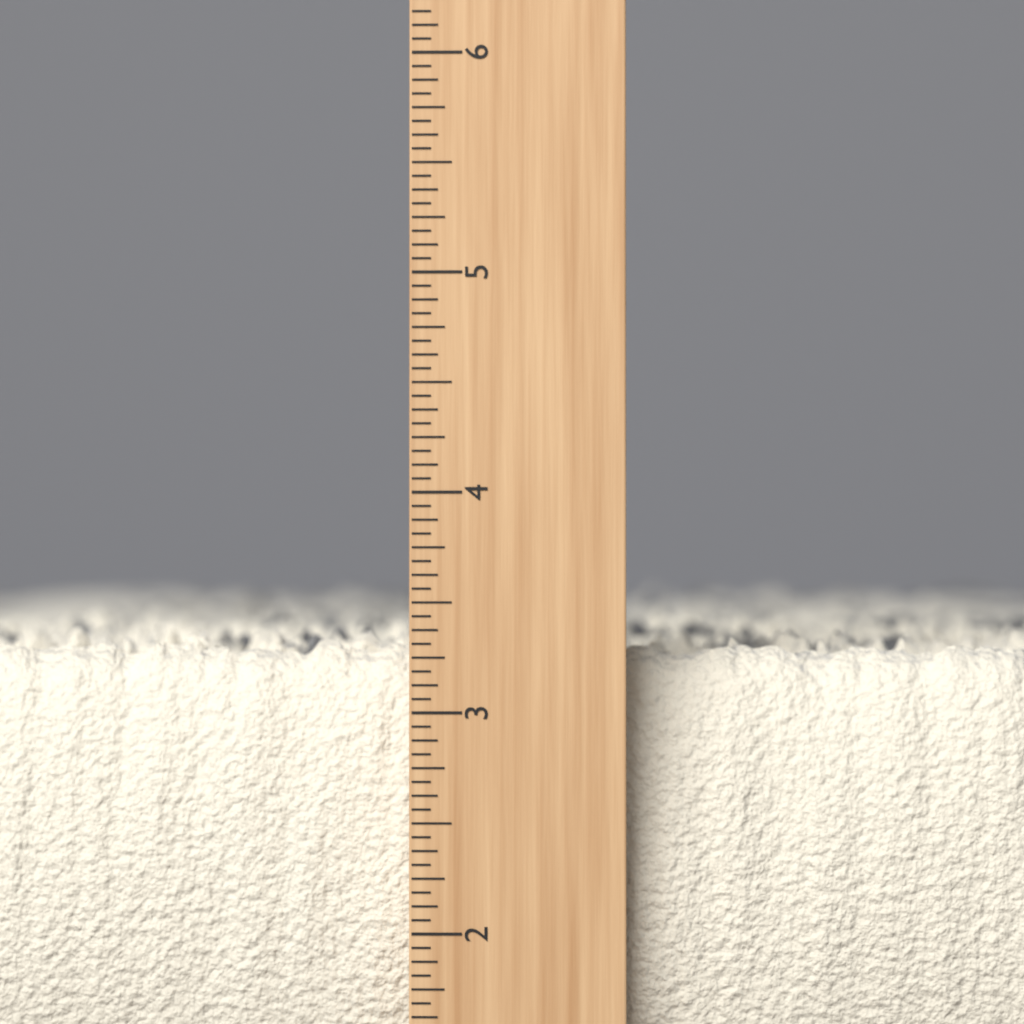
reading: 3.3750 inch
